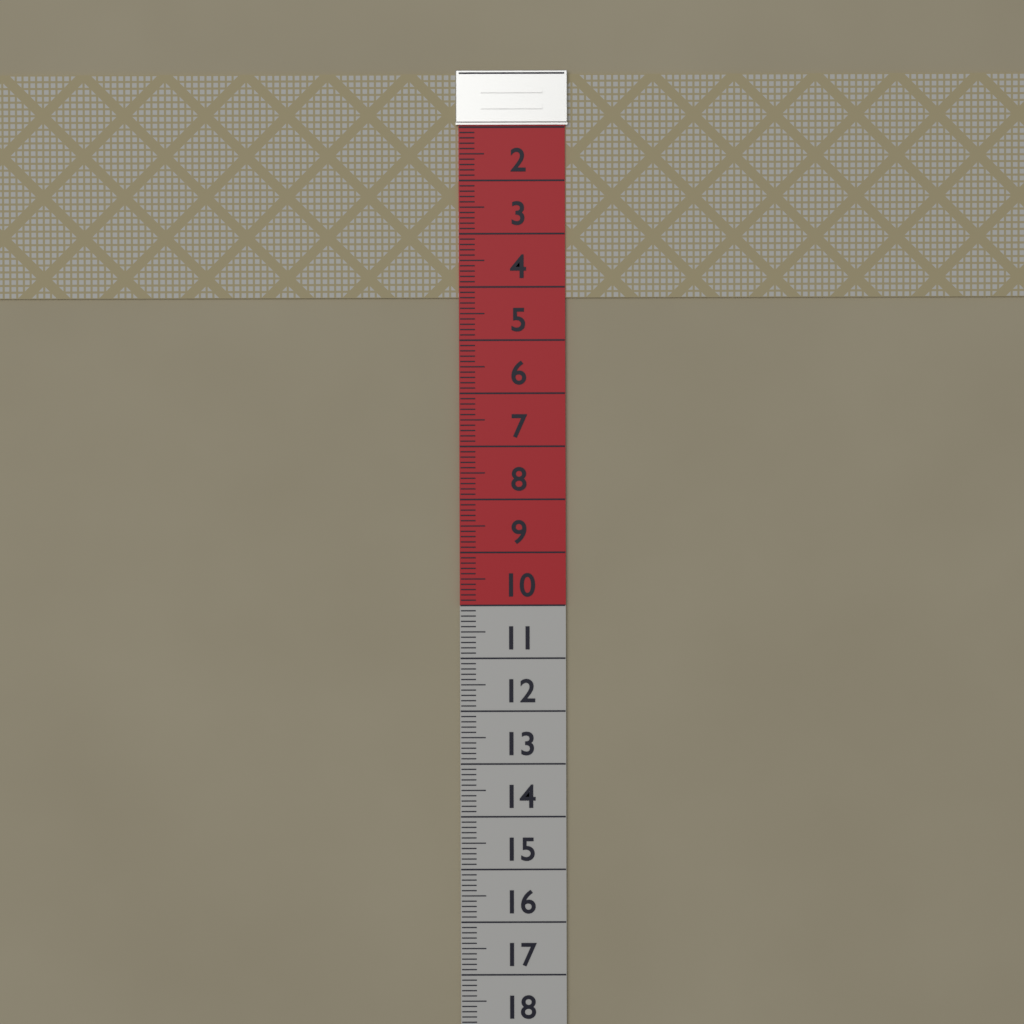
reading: 4.2 (no unit)
